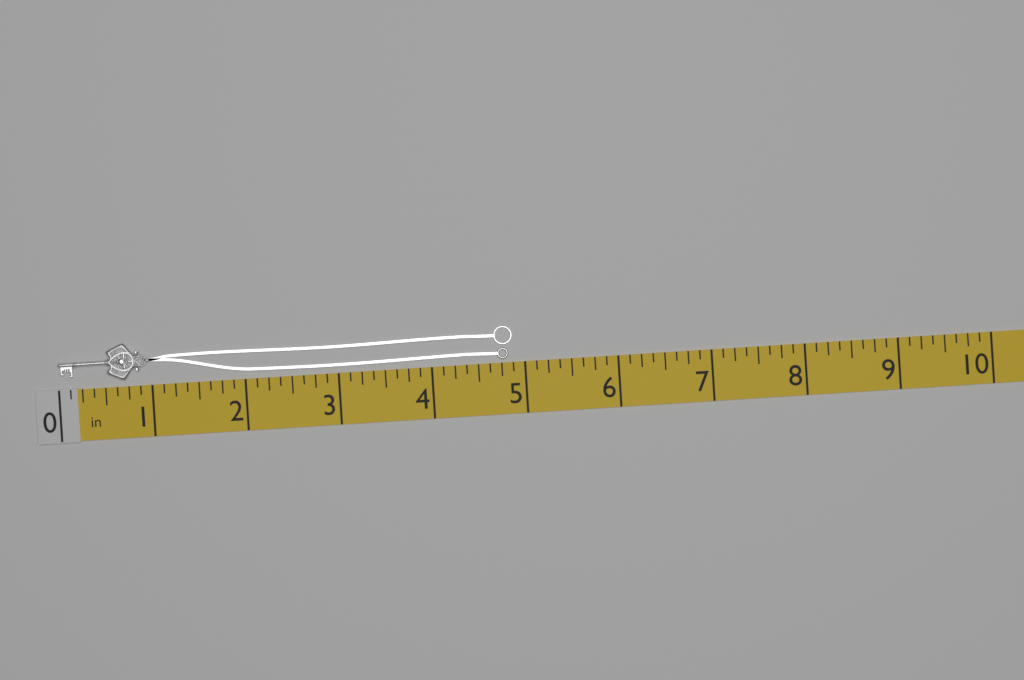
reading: 4.875 in
